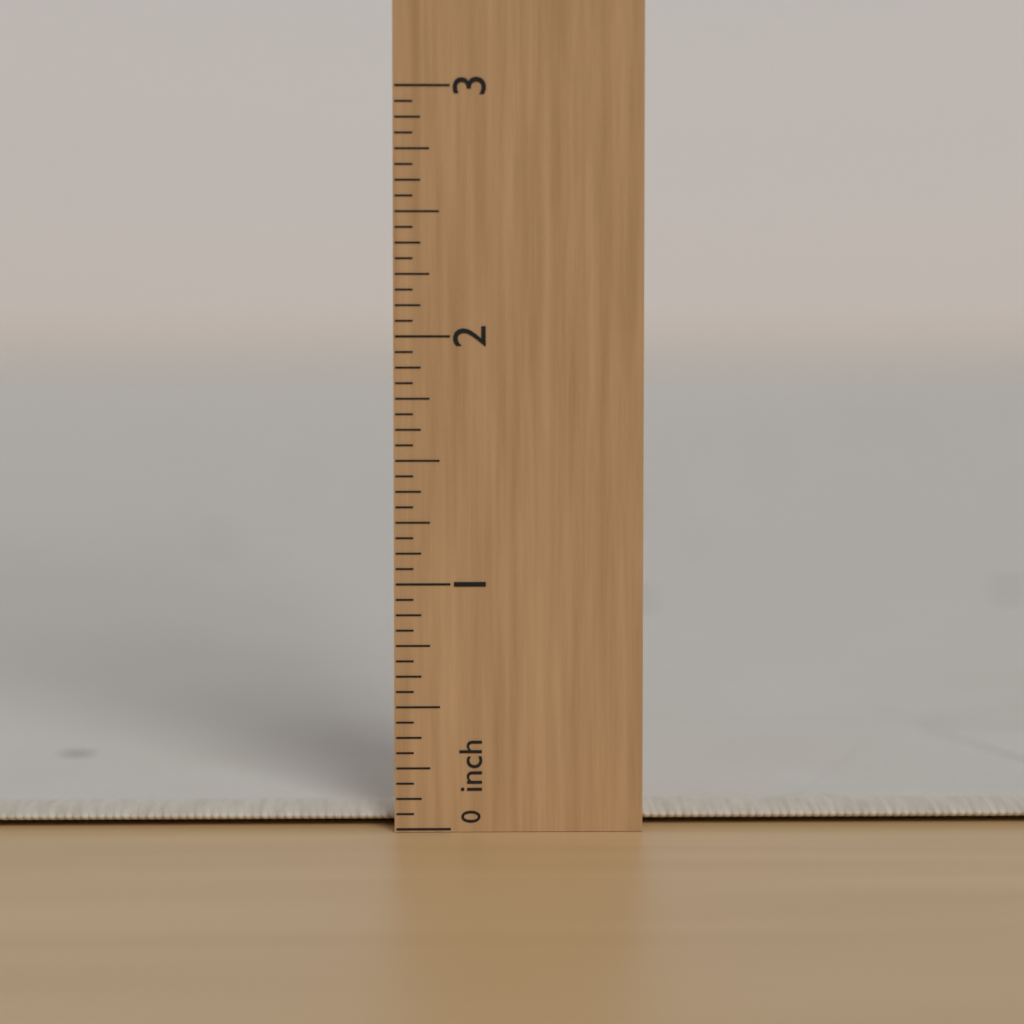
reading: 0.0625 inch
